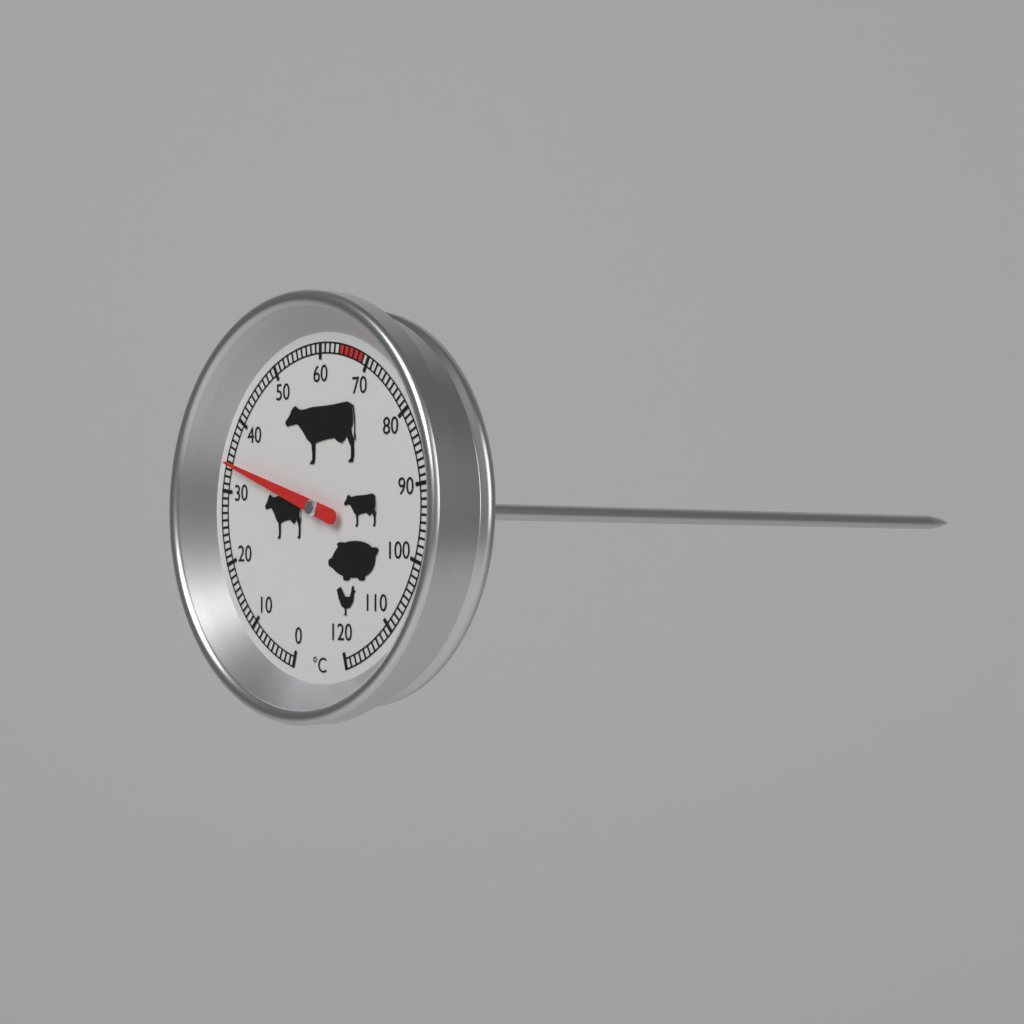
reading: 34 °C
